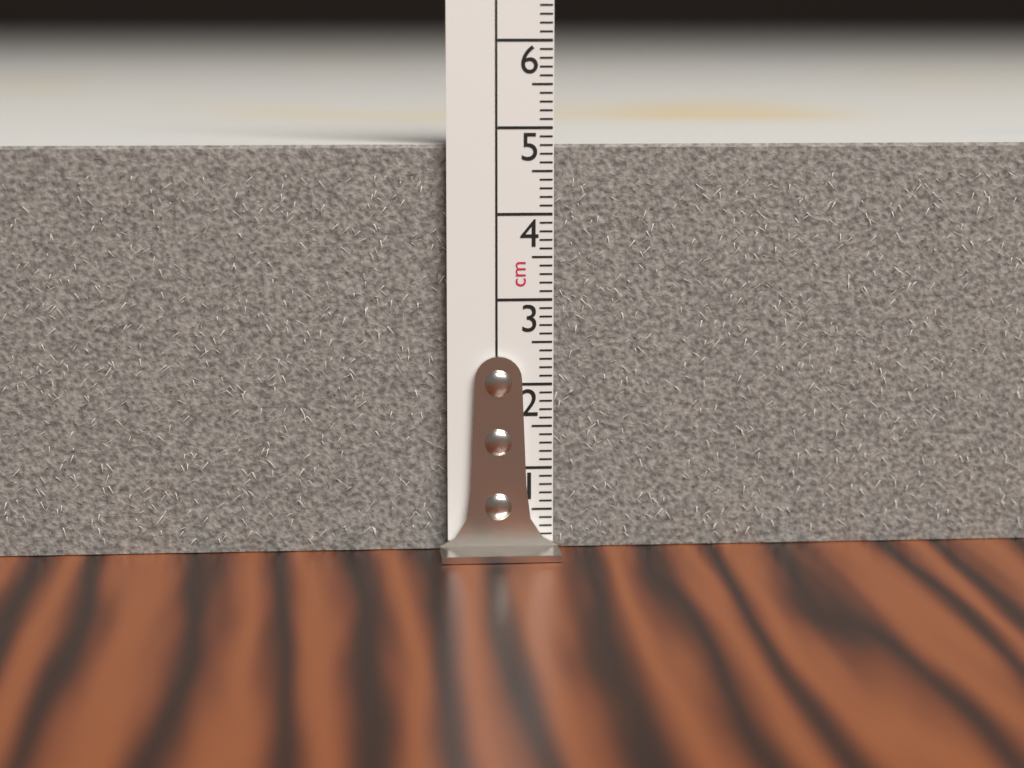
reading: 4.8 cm
